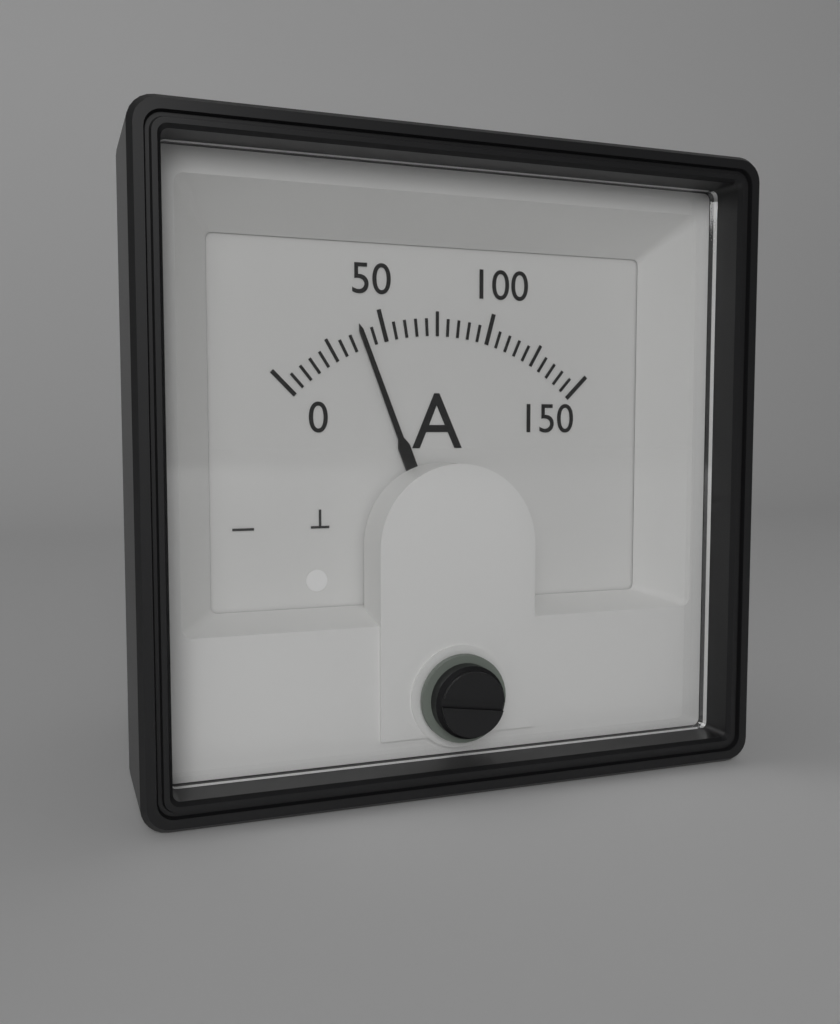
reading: 40 A
